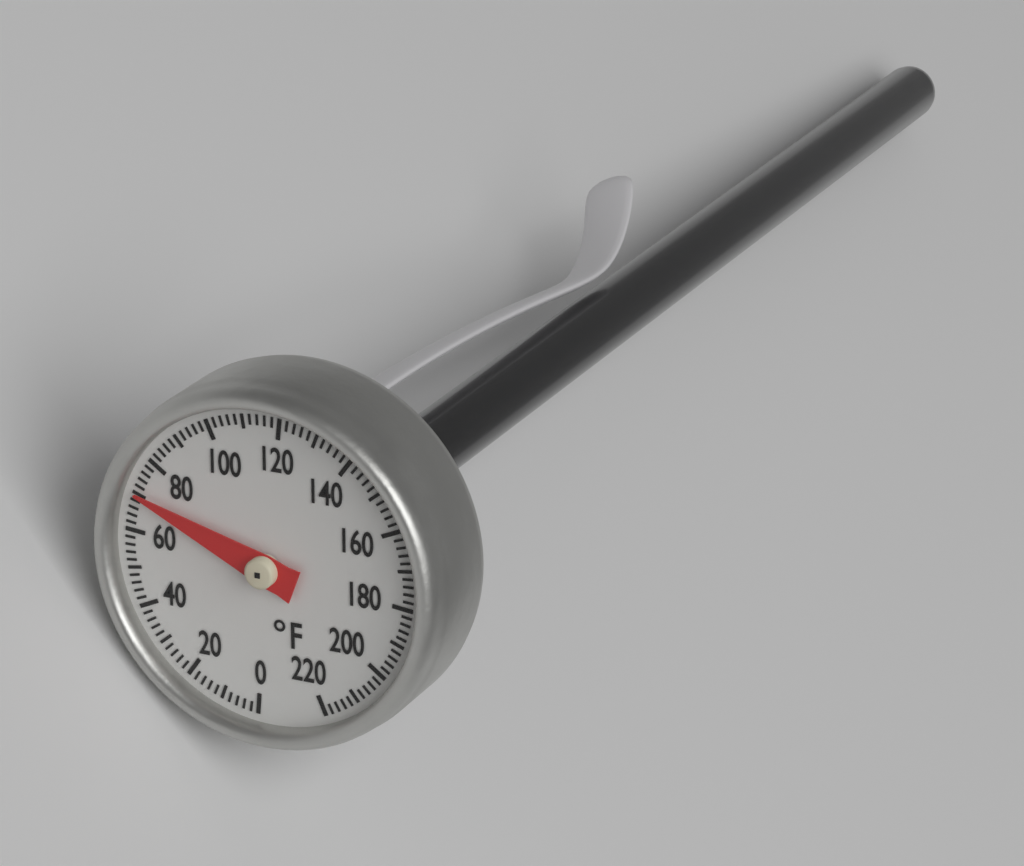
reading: 70 °F
